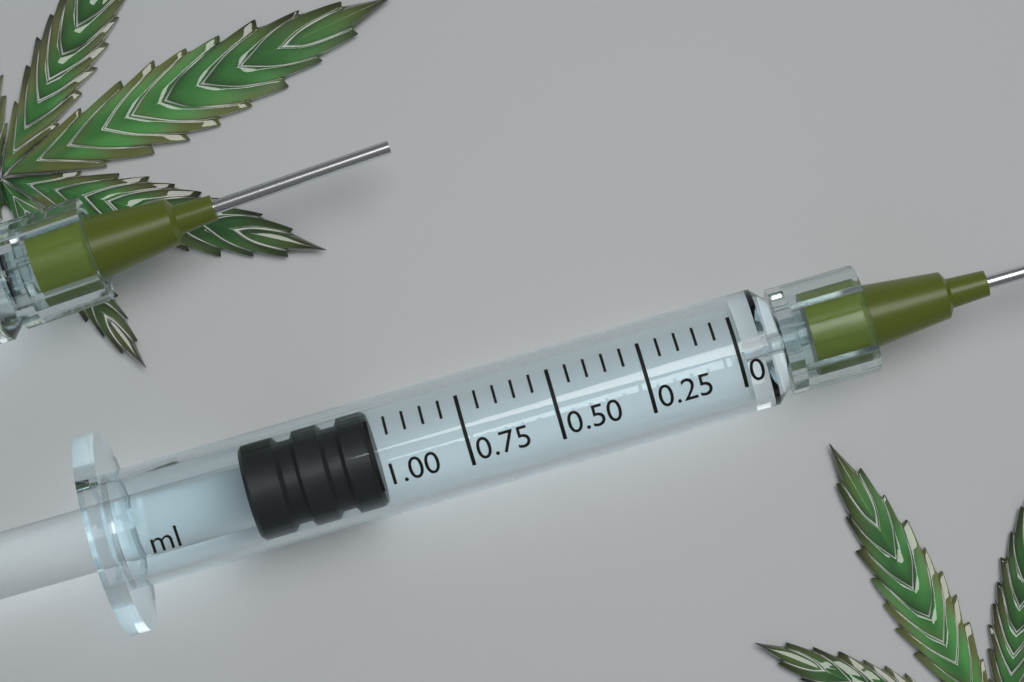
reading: 1.00 ml
